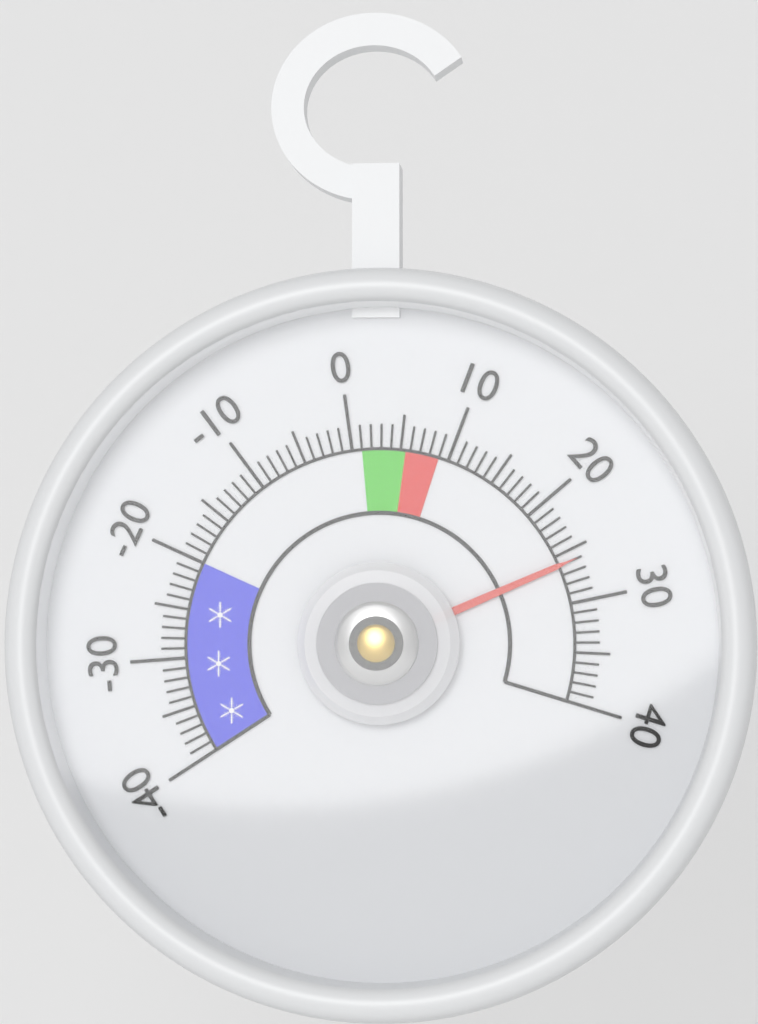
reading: 26 (no unit)
